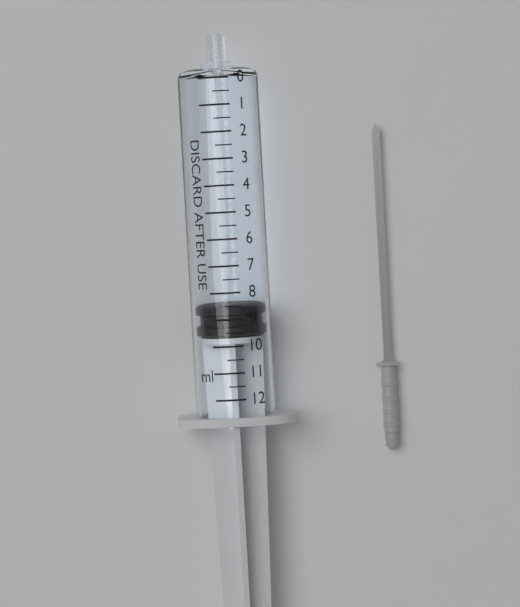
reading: 8.5 ml
